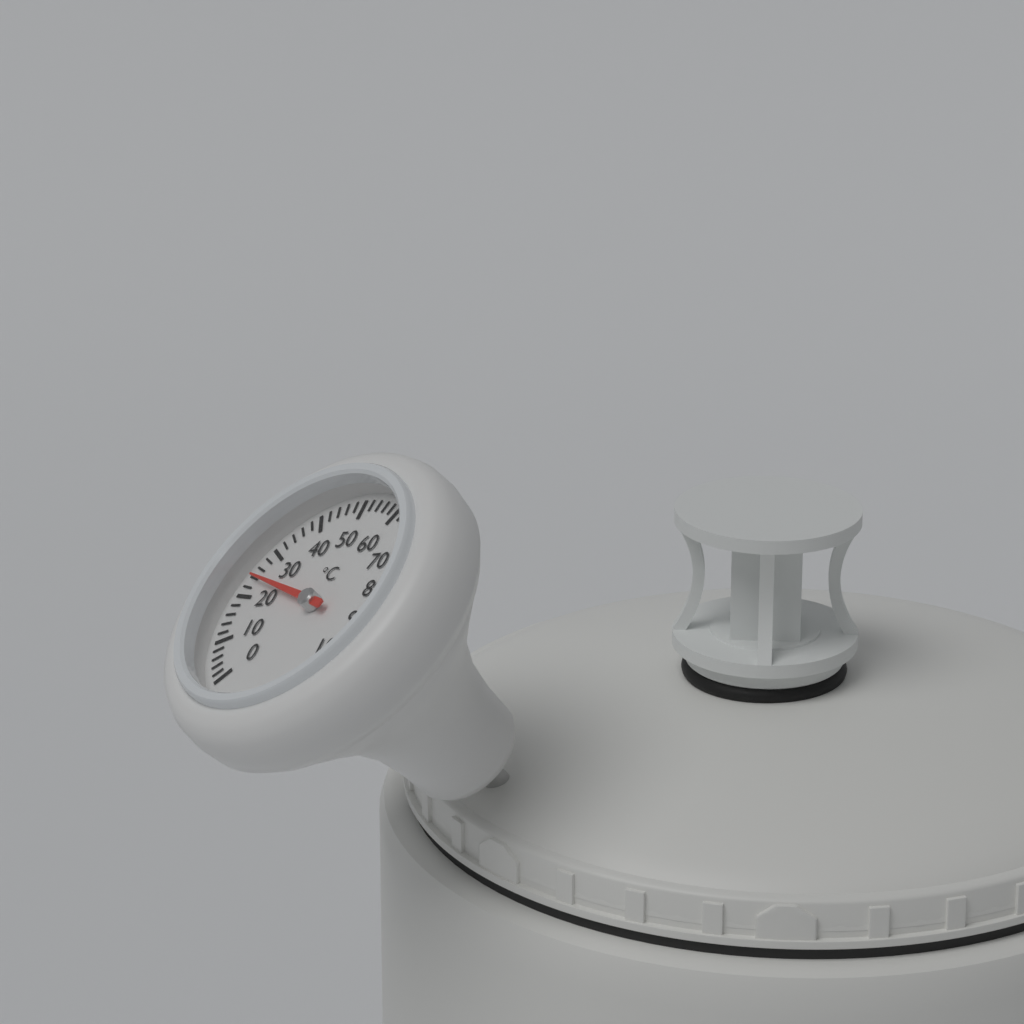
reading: 24 °C
